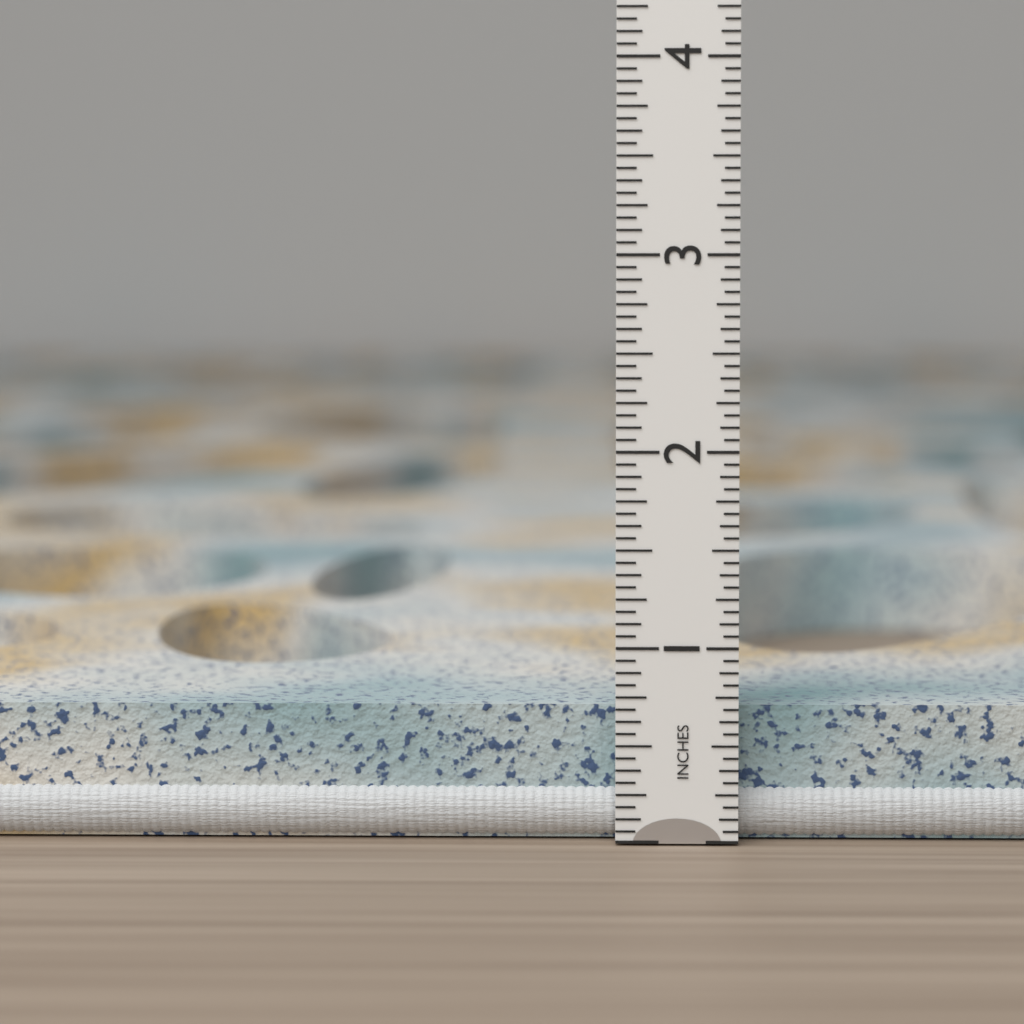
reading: 0.6875 in
